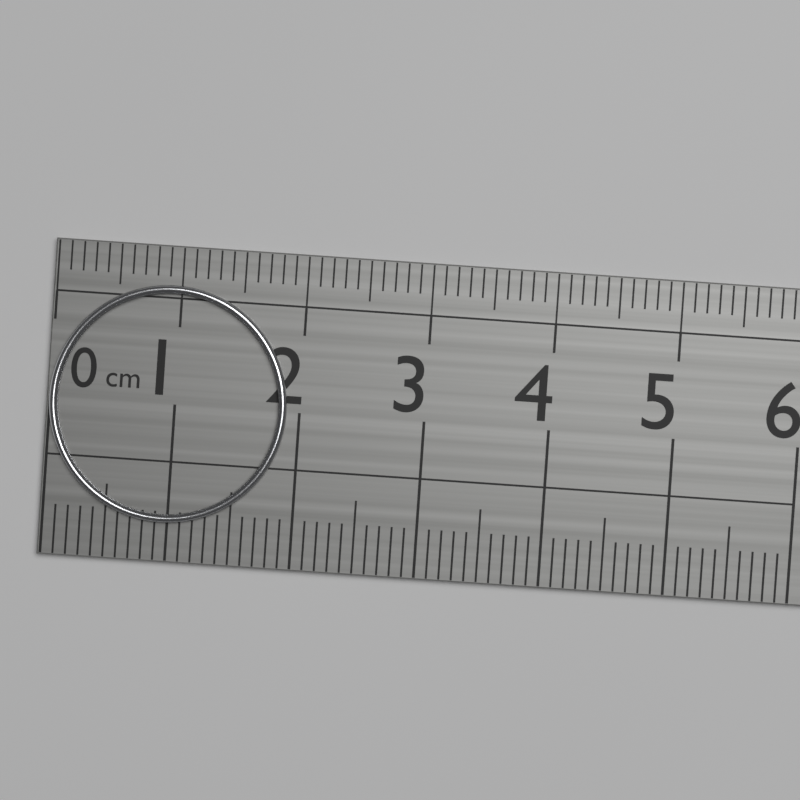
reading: 1.9 cm
